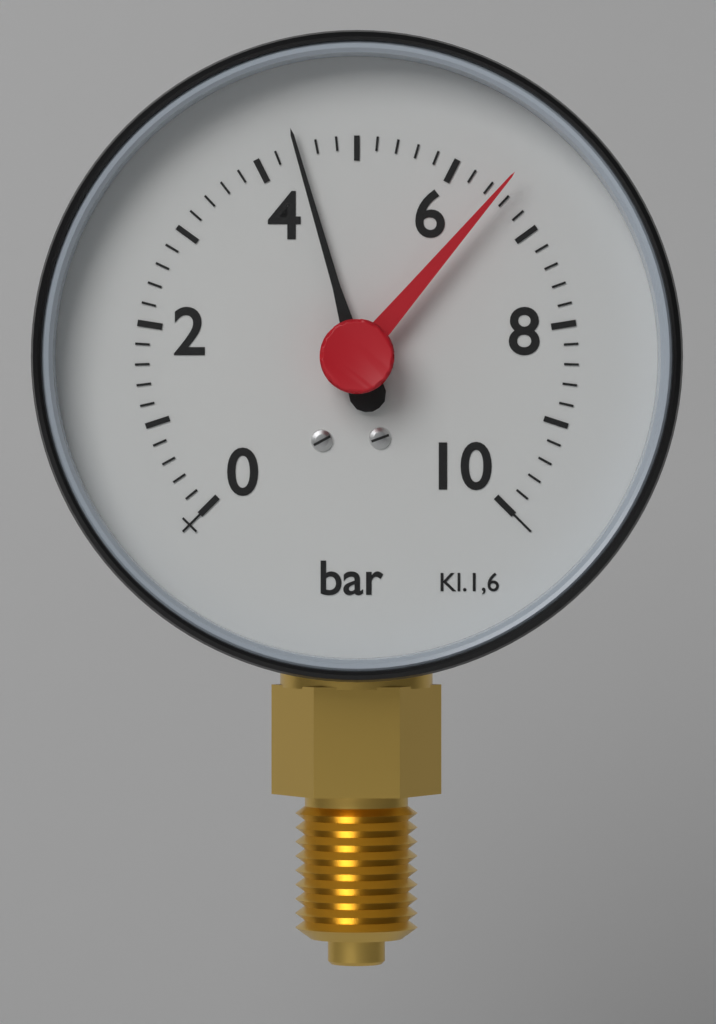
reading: 4.4 bar
